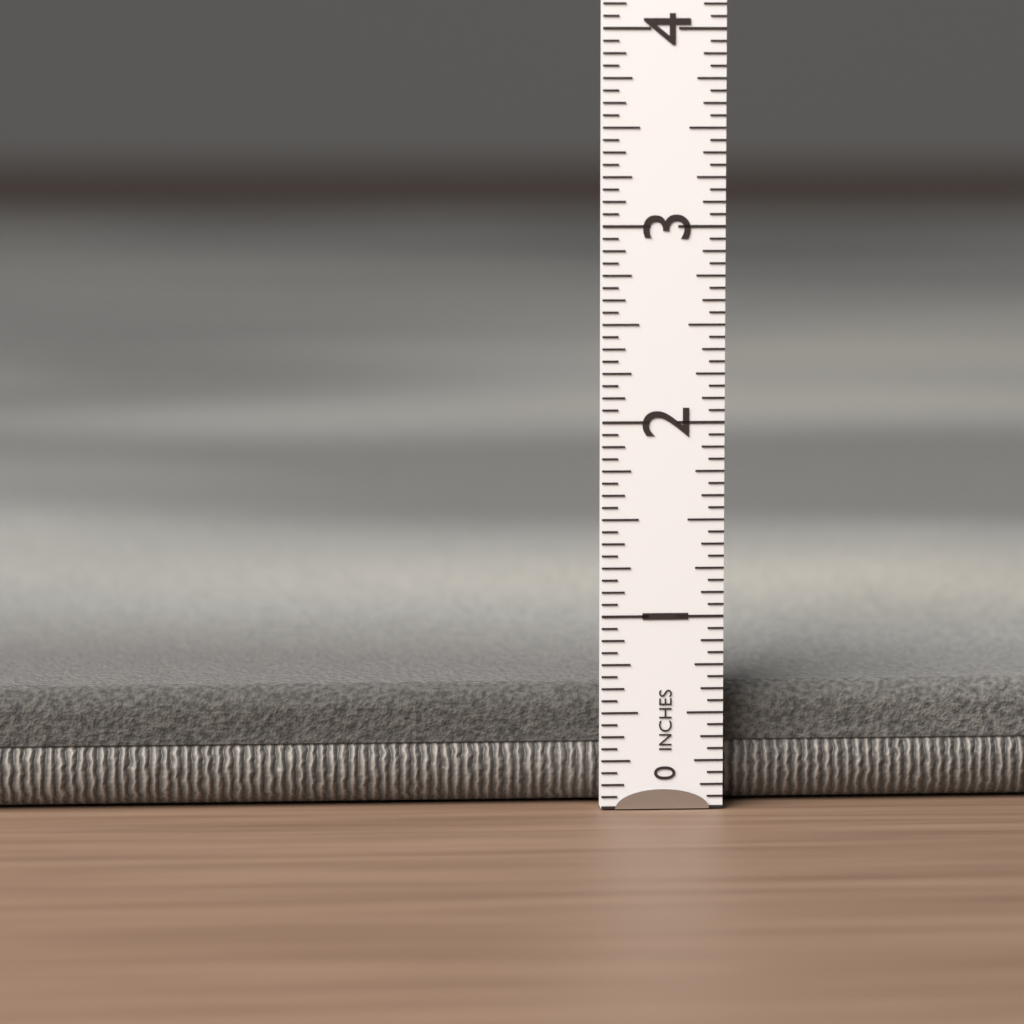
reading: 0.6250 in
